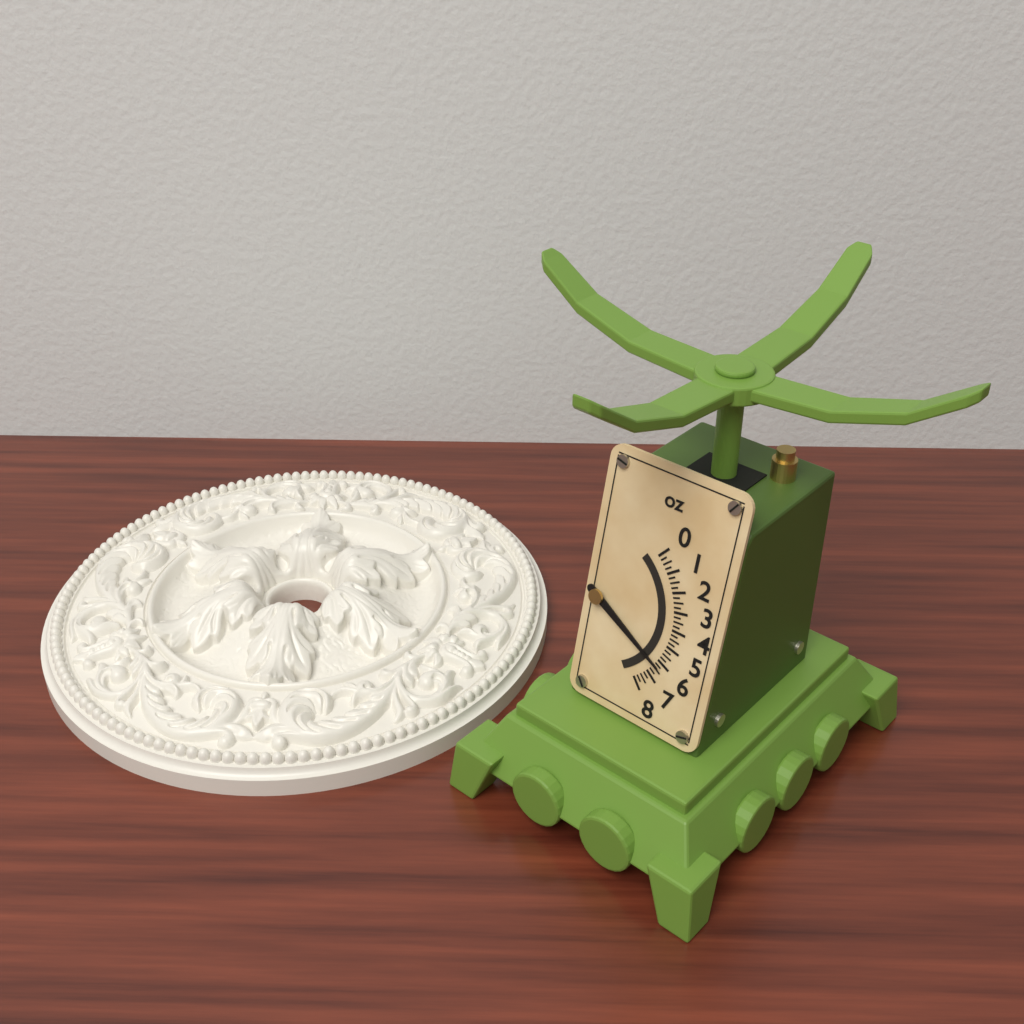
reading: 6.25 oz
